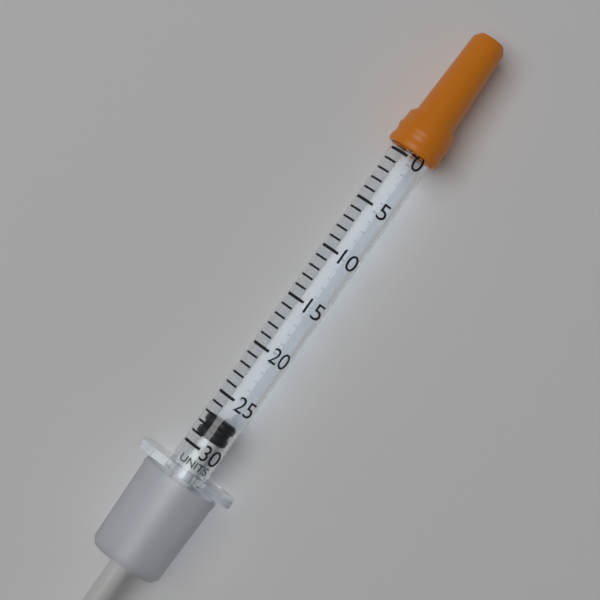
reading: 27 units
